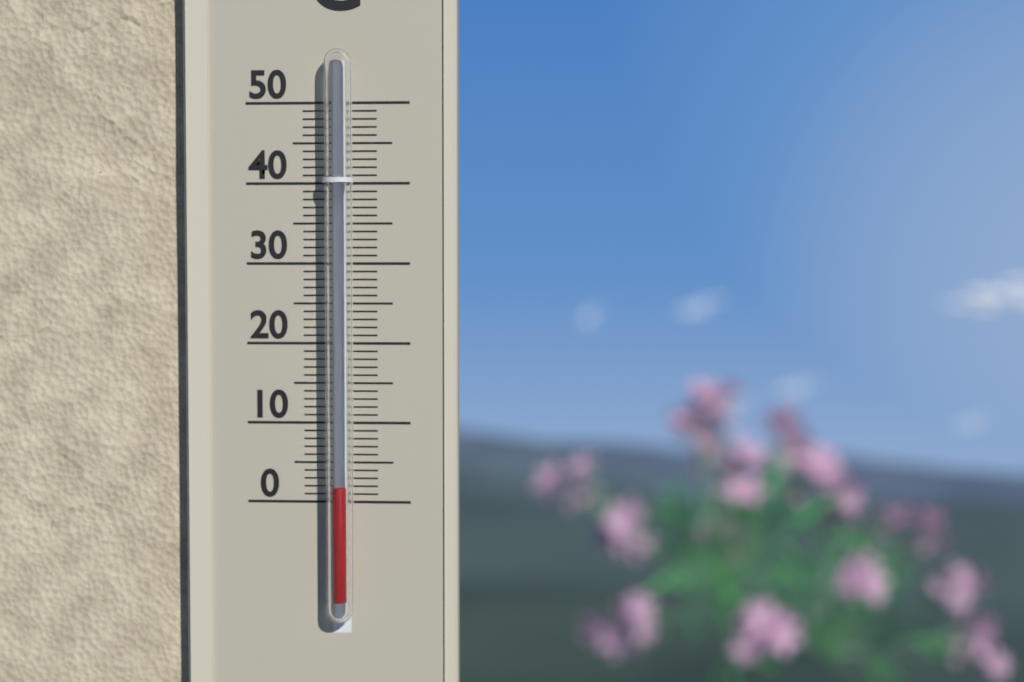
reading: 2 °C
